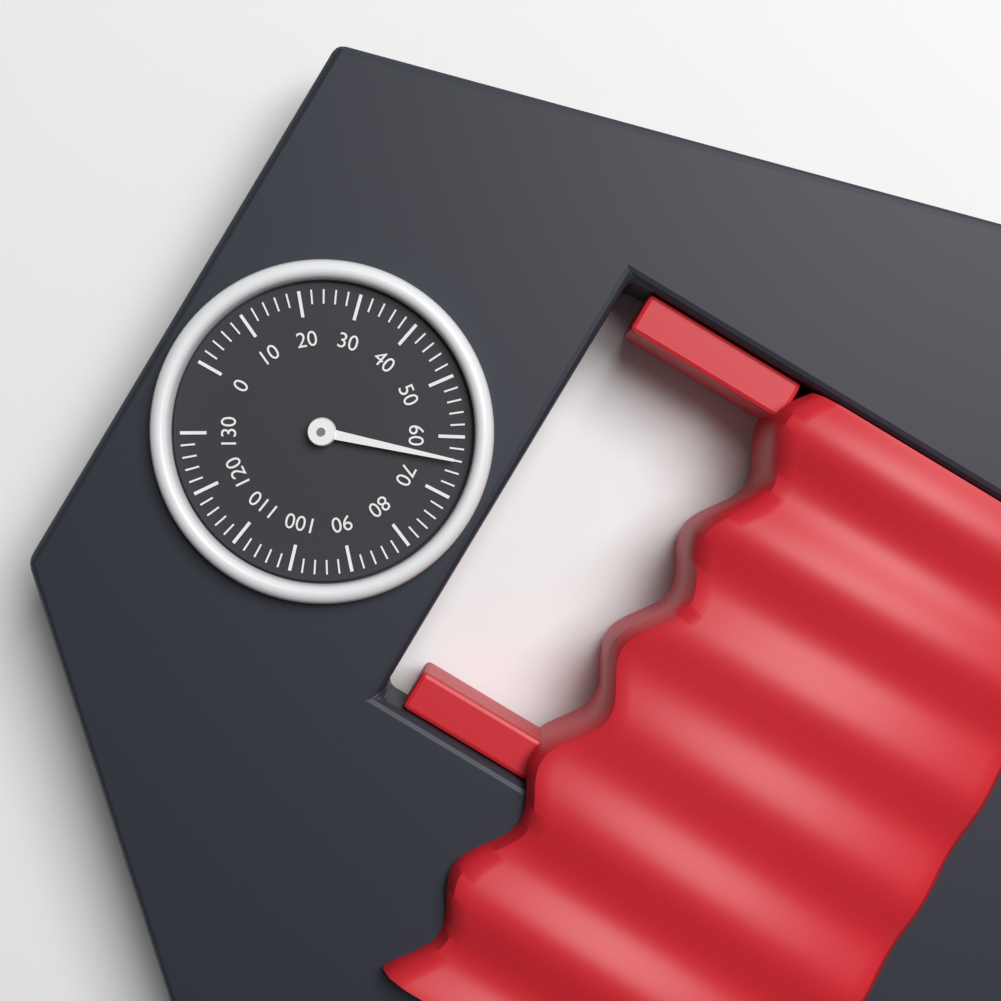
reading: 64 (no unit)
